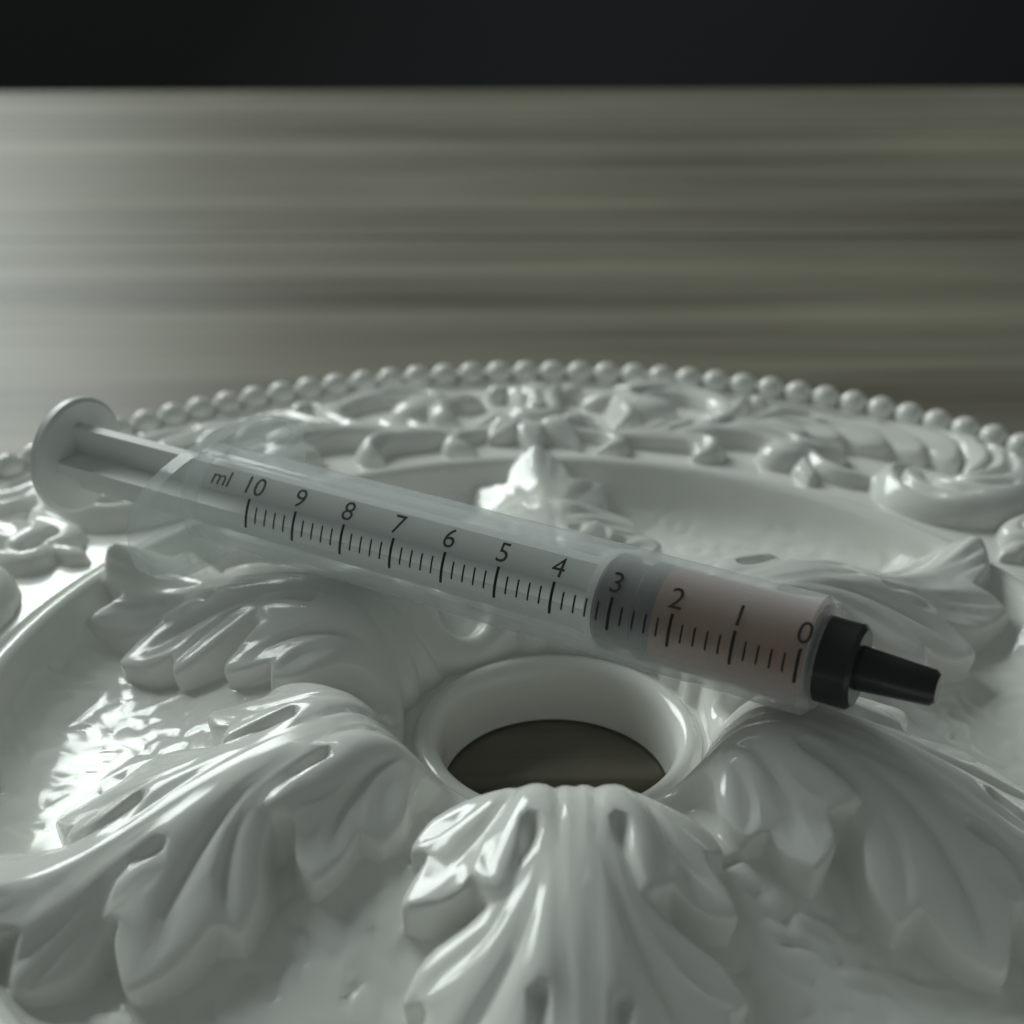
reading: 2.4 ml
